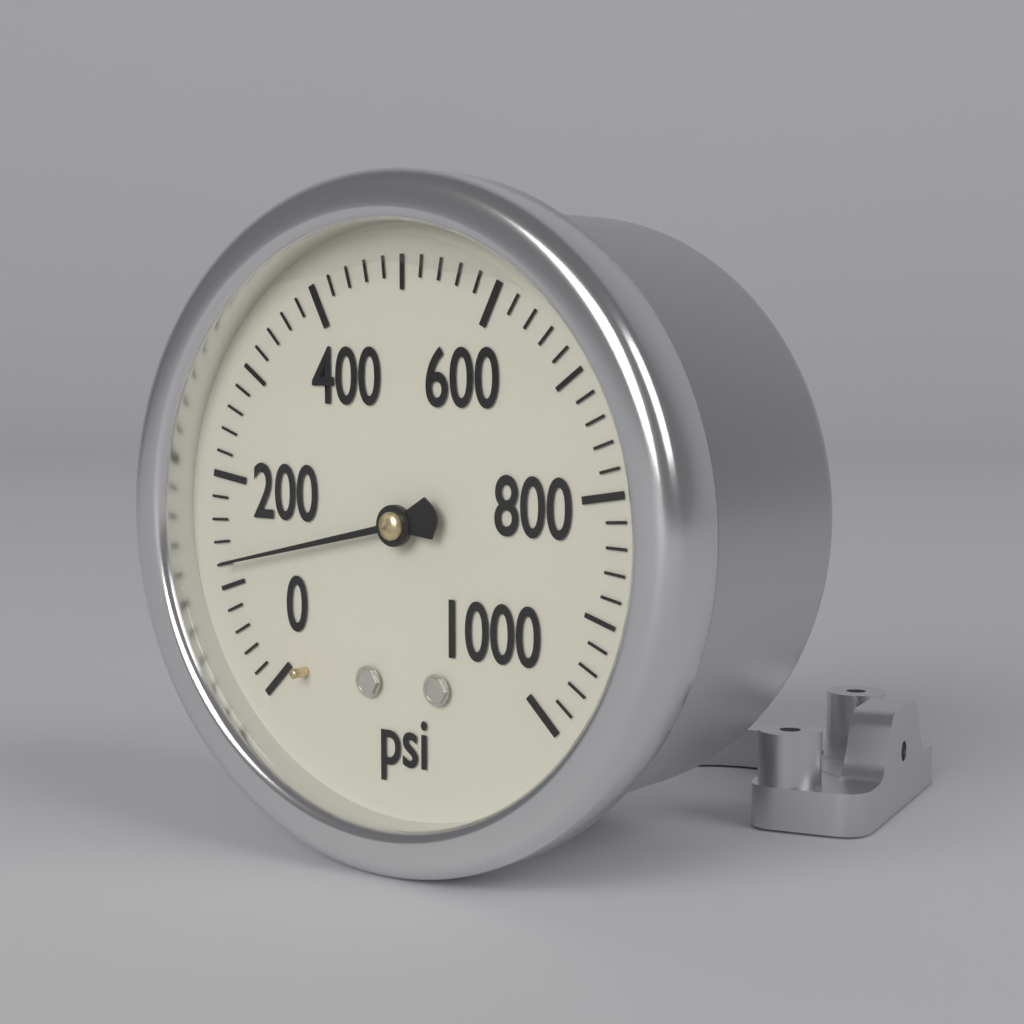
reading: 120 psi
